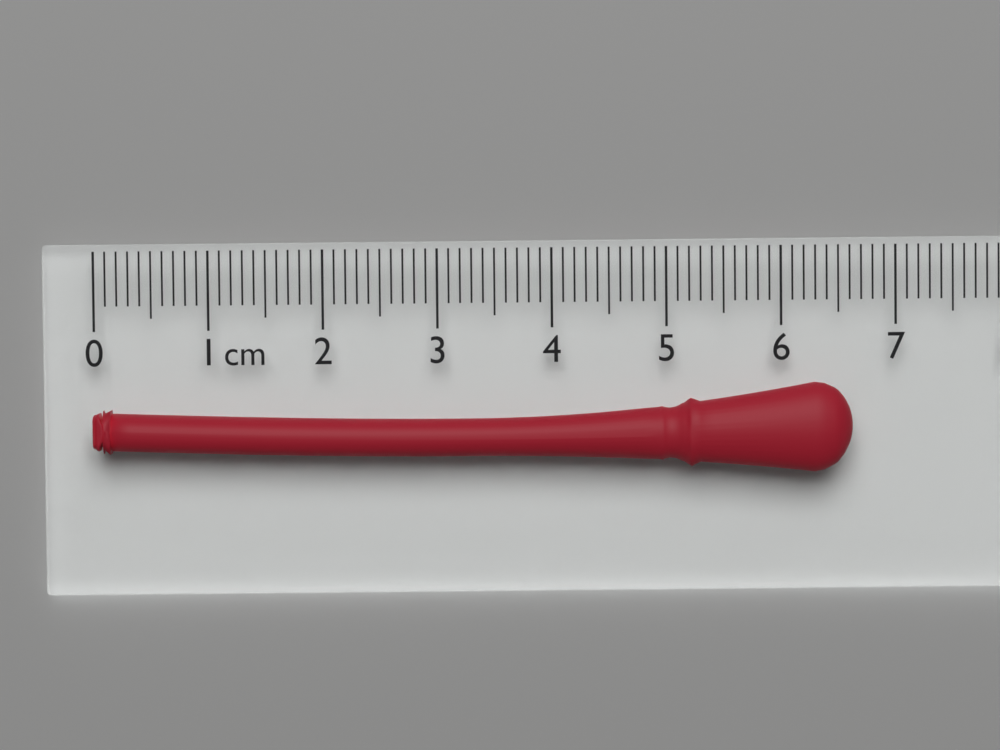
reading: 6.6 cm
